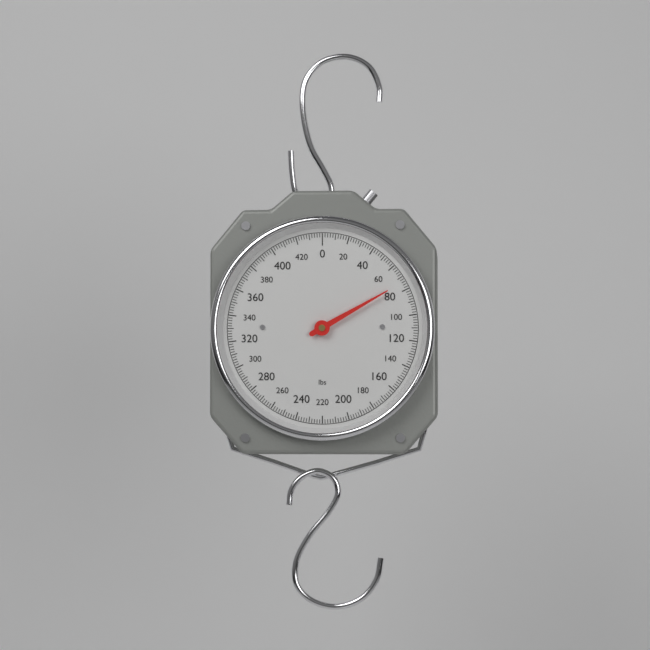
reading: 74 lbs
